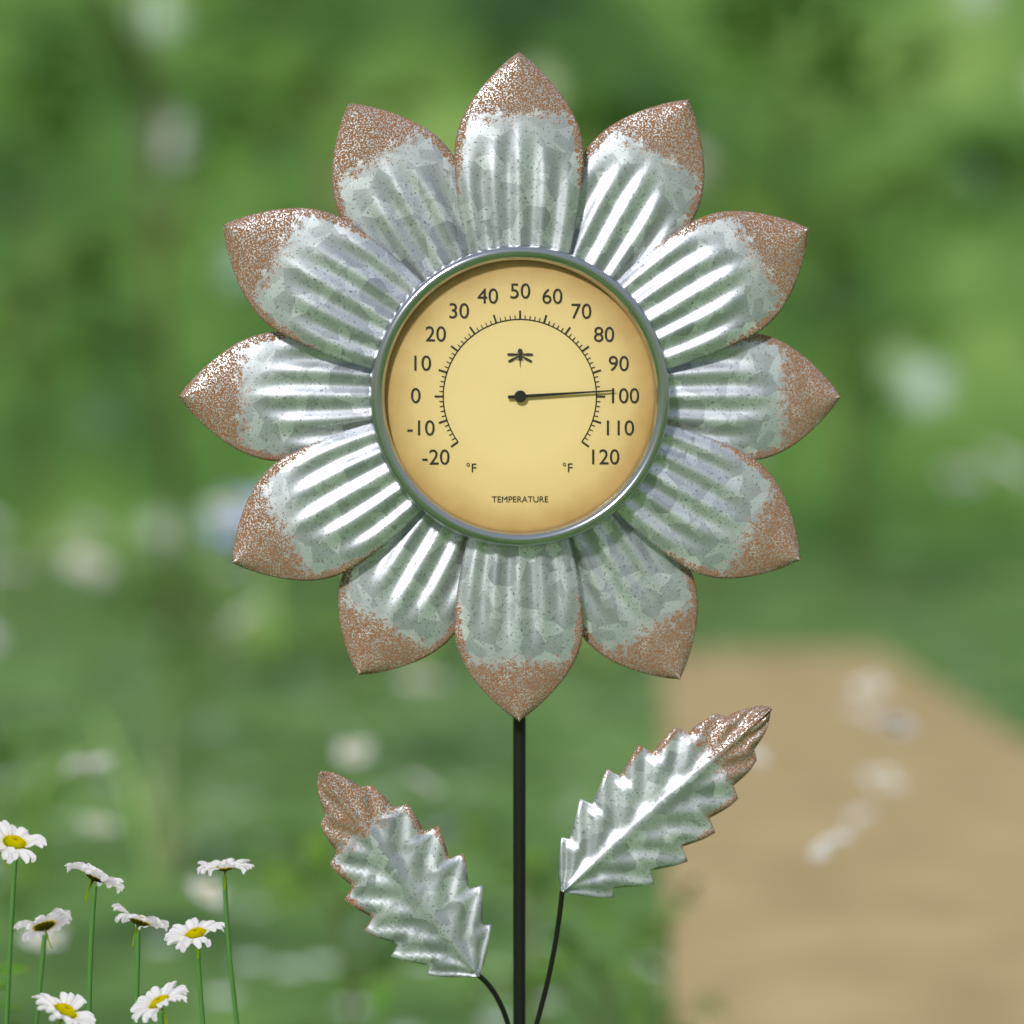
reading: 98 °F
